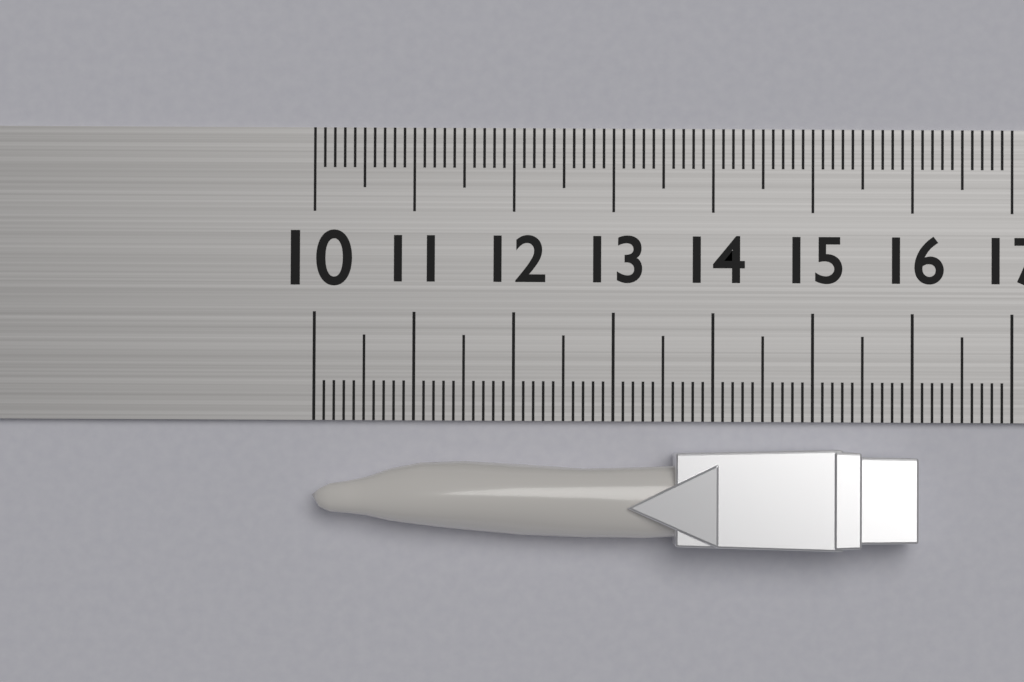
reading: 16.0 (no unit)
